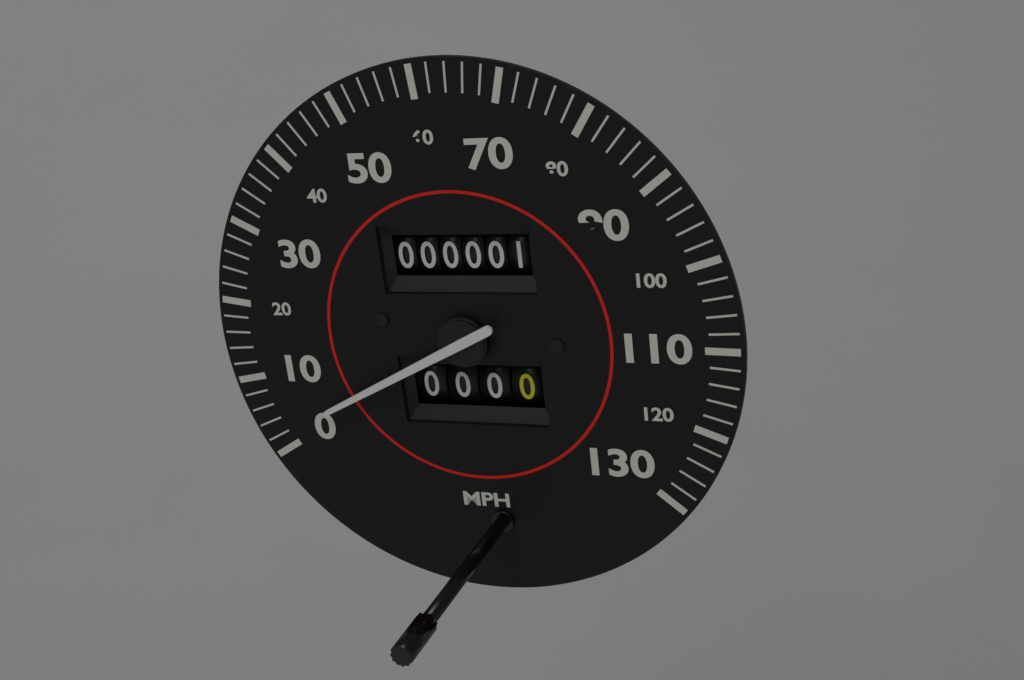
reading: 2 mph
